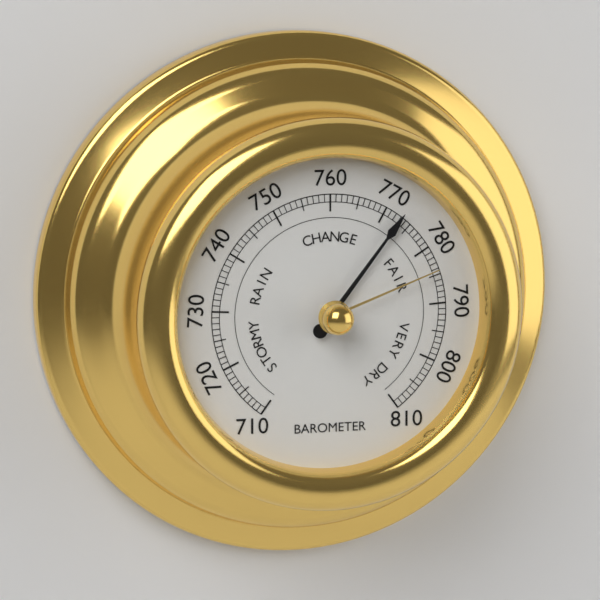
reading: 773 (no unit)
